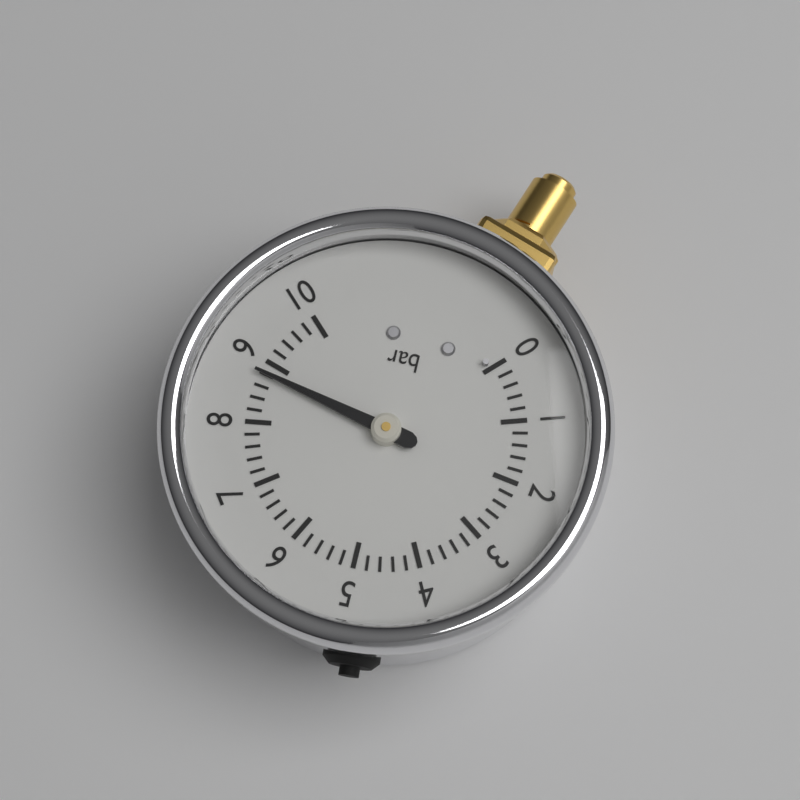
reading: 8.8 bar
